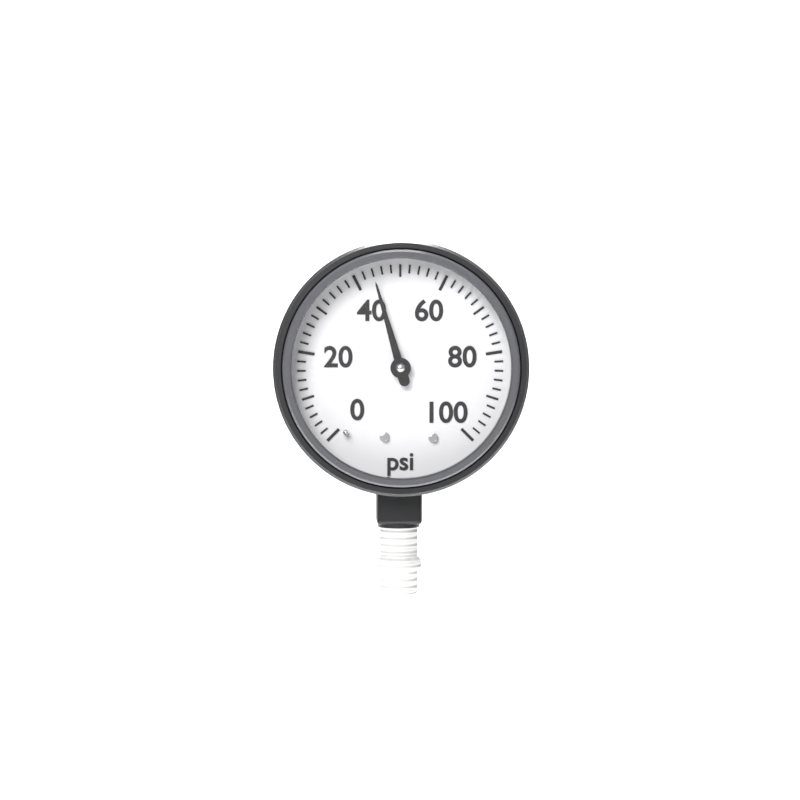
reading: 44 psi
